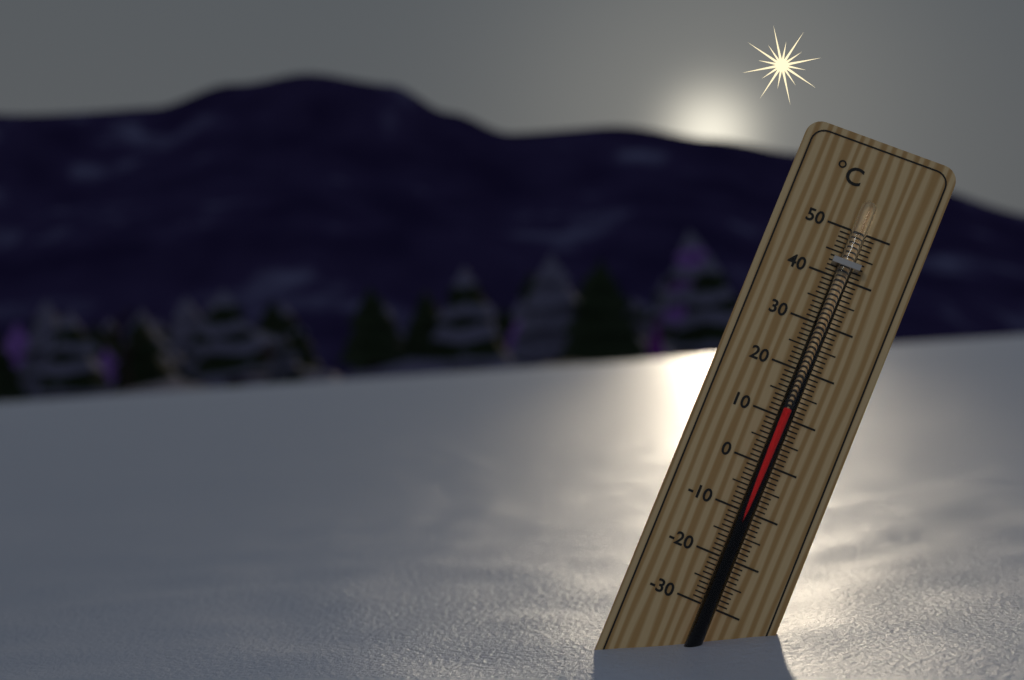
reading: 12 °C
